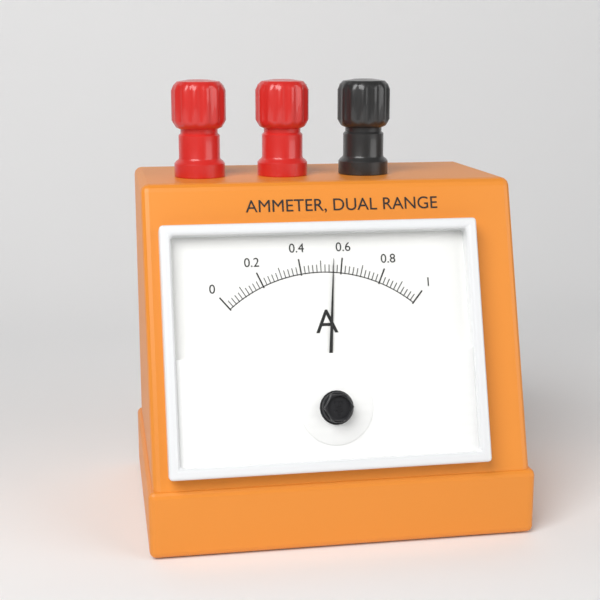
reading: 0.56 A
